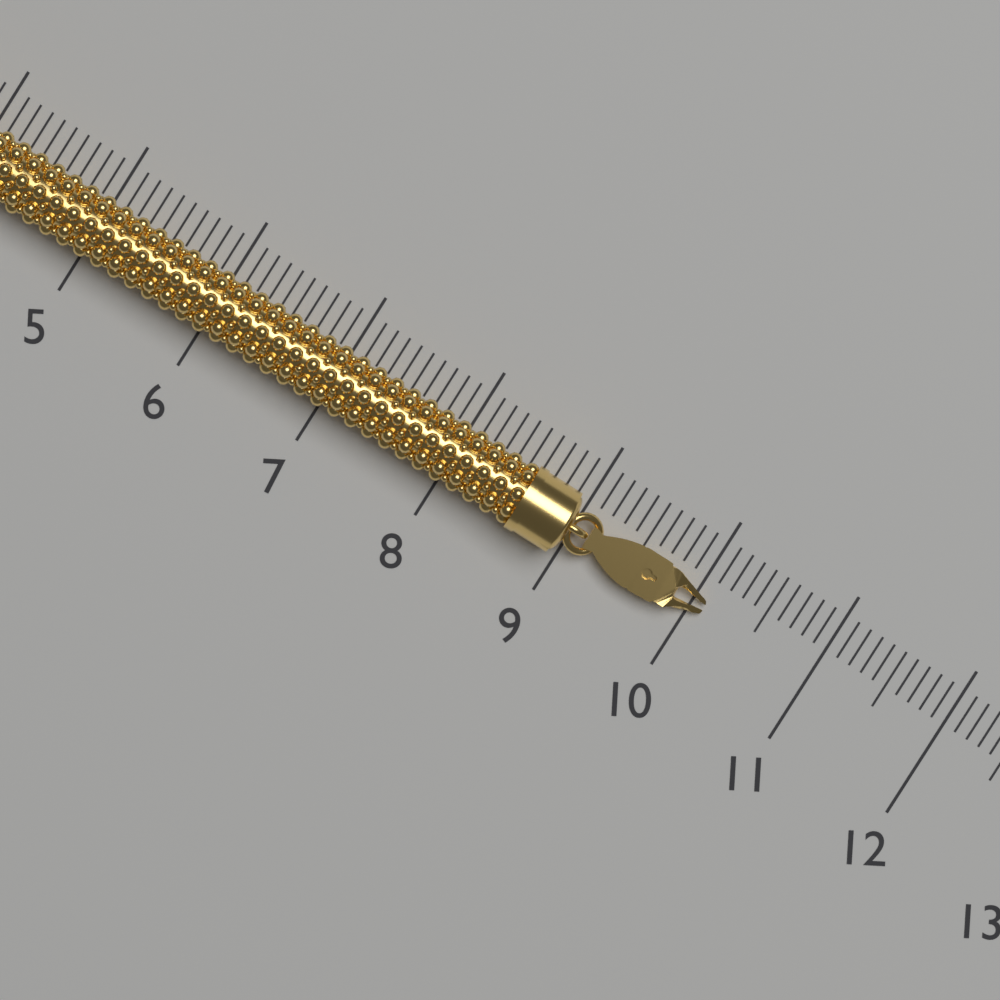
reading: 10.1 (no unit)
